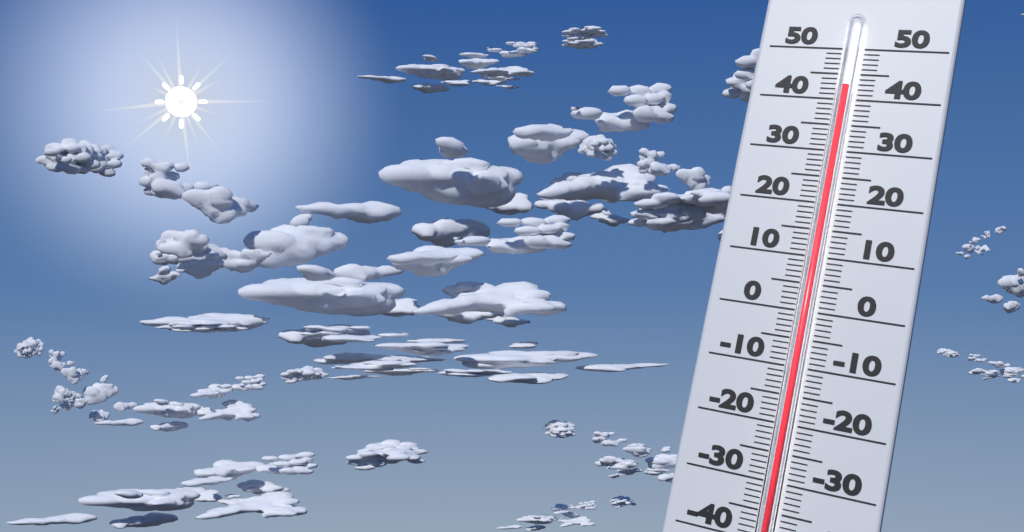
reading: 42 (no unit)
